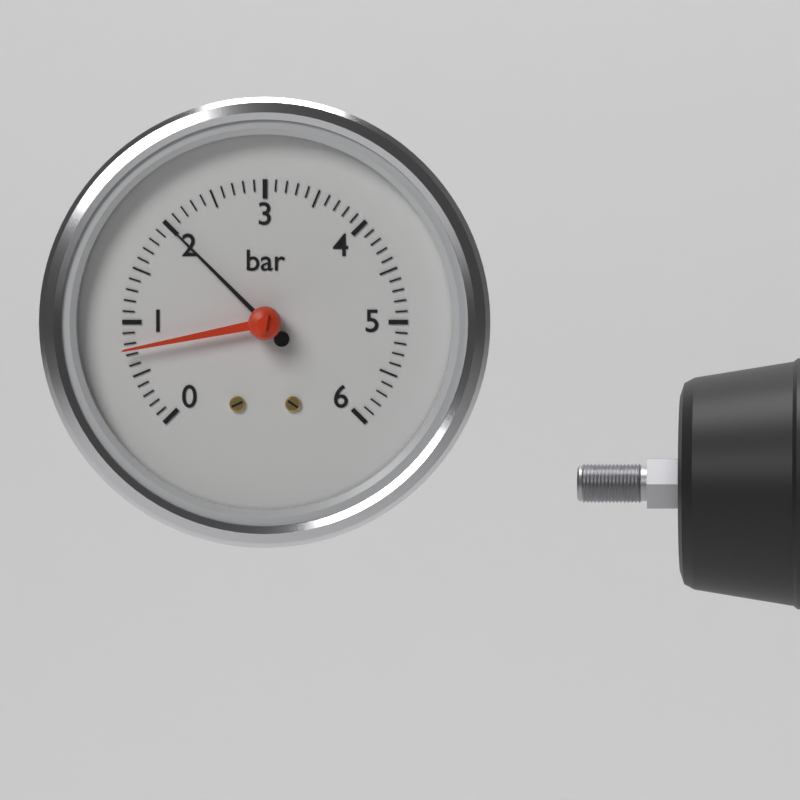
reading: 2.0 bar
